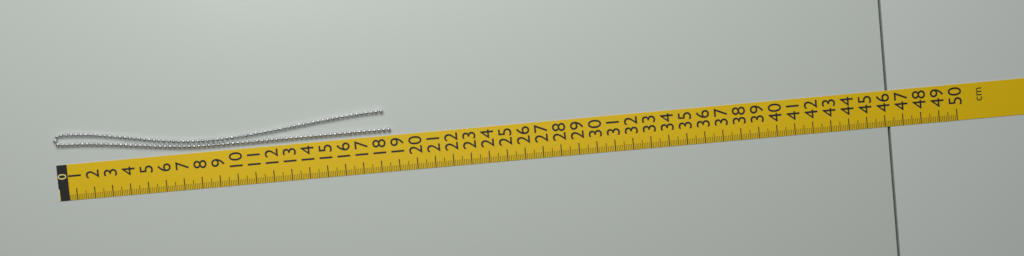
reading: 18.7 cm
